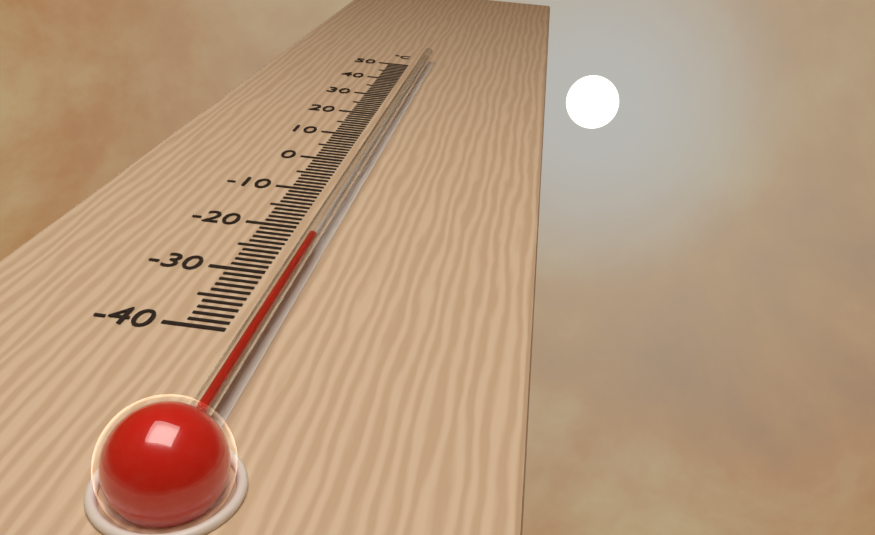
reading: -25 °C
